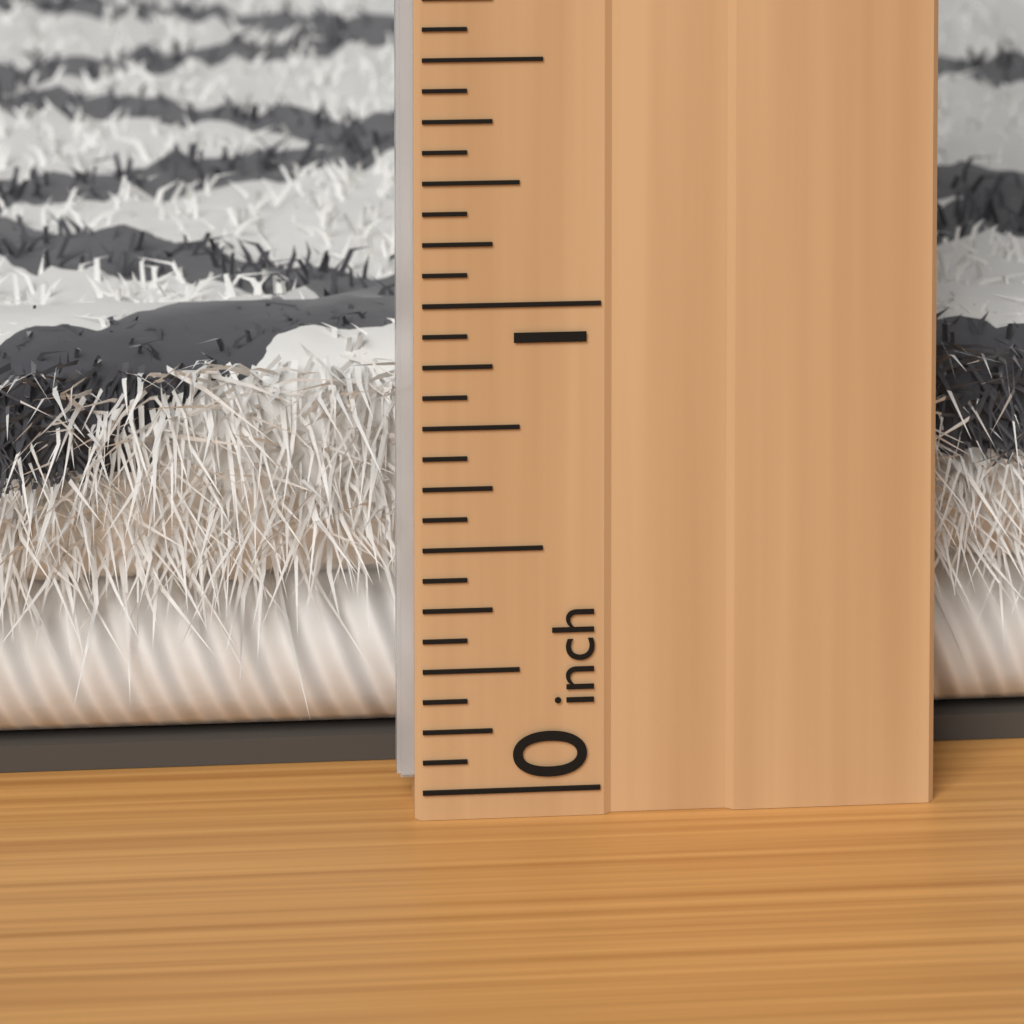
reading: 0.8125 inch
